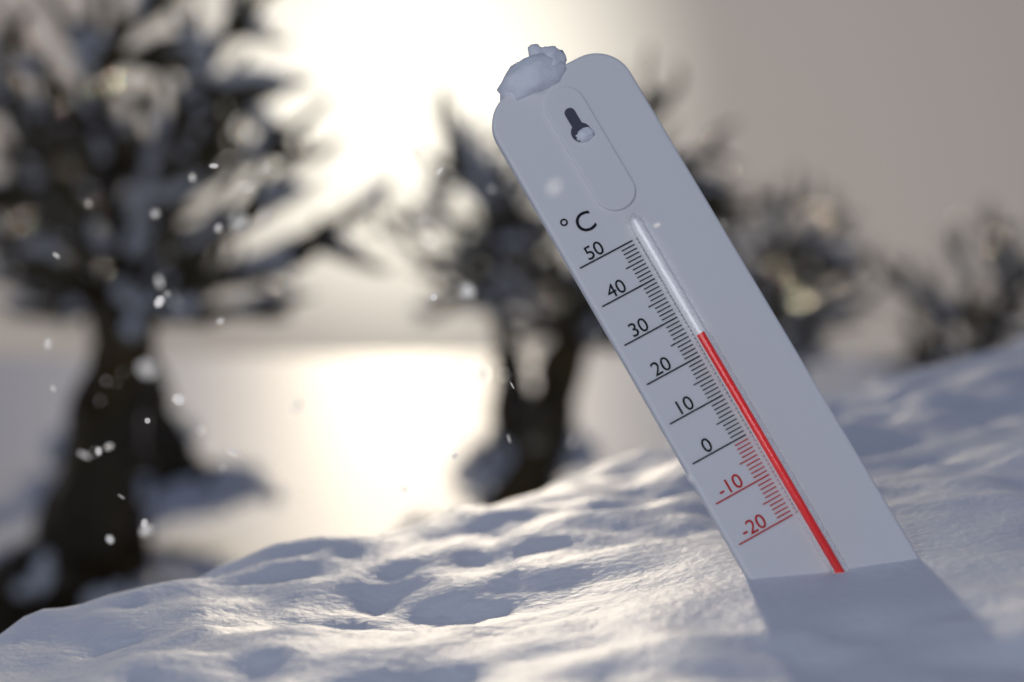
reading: 24 °C
